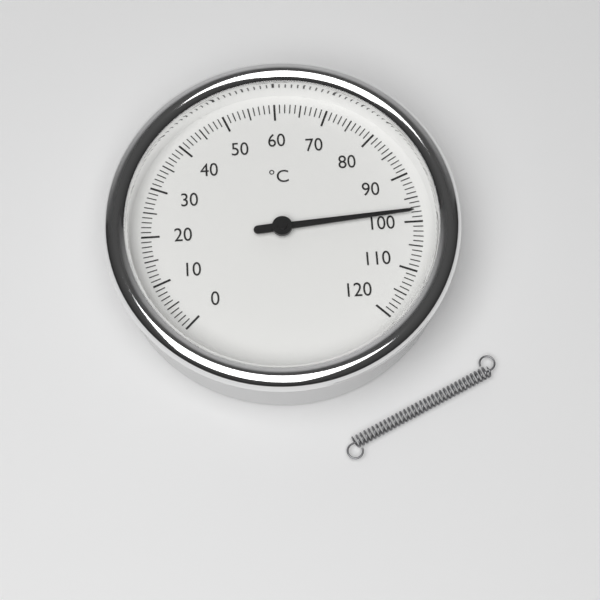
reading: 98 °C
